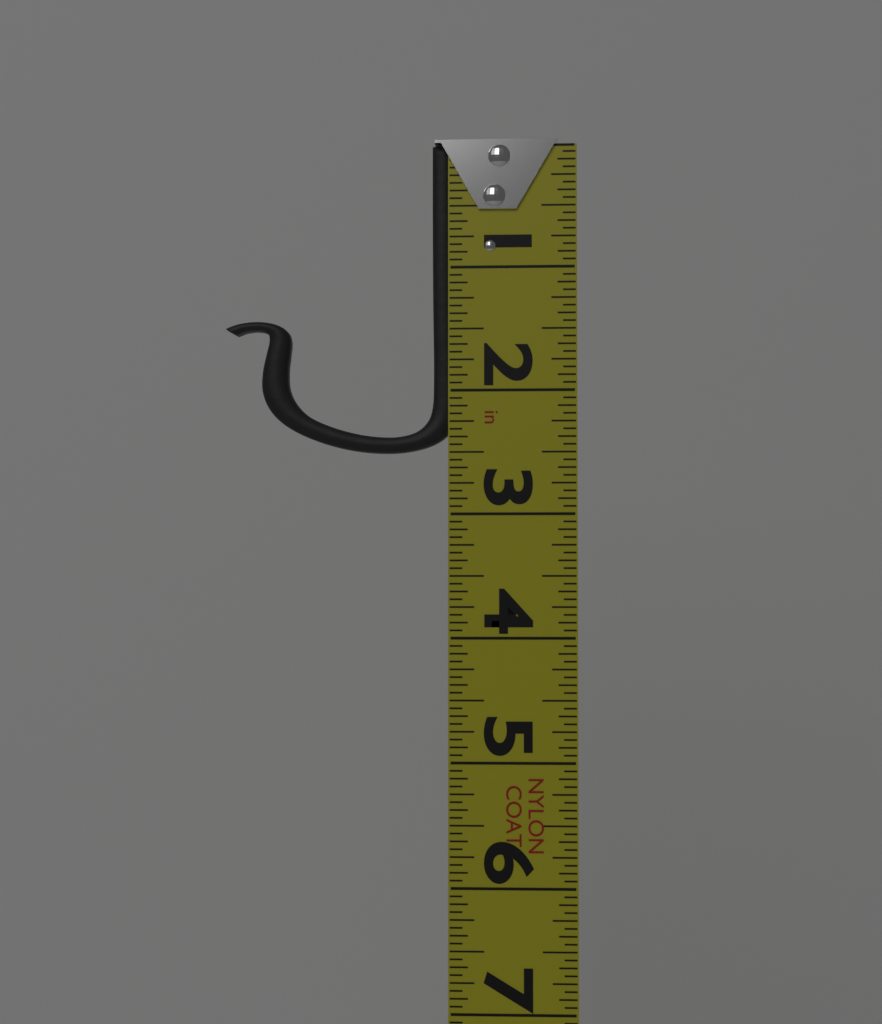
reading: 2.5000 in
